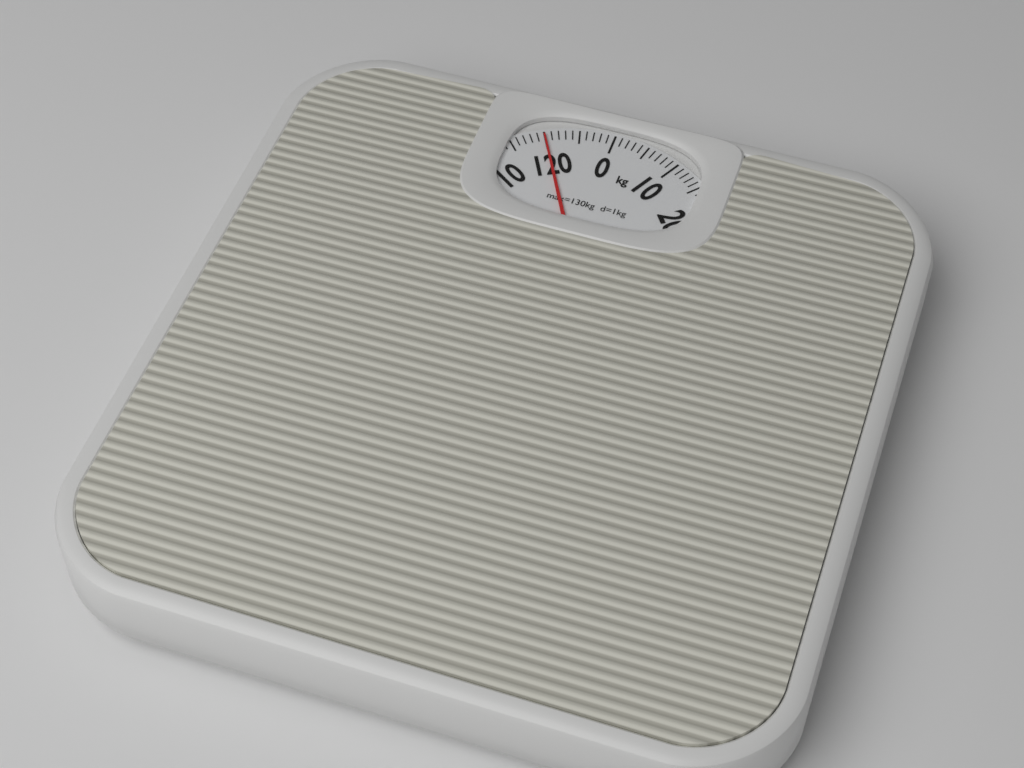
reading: 120 kg
